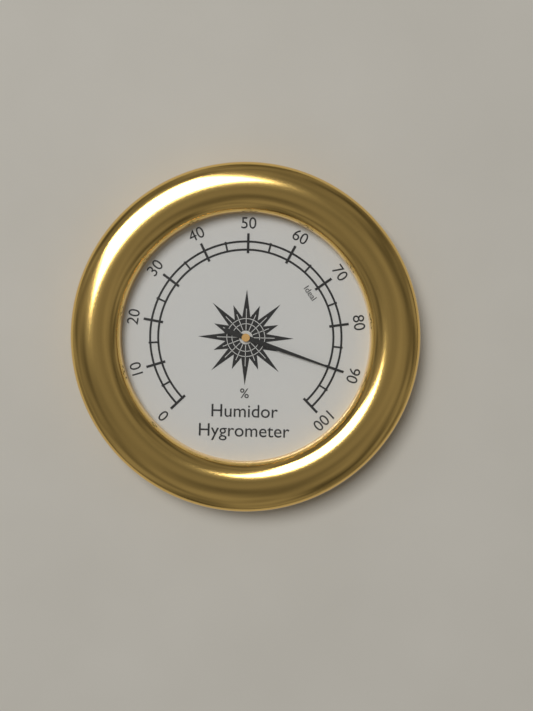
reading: 90 %
